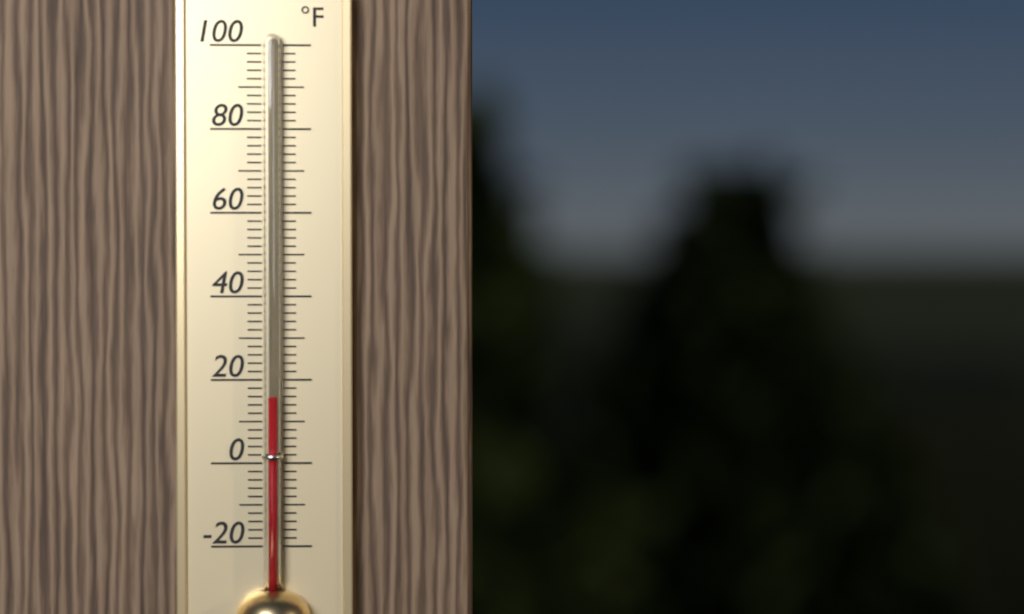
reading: 16 °F
